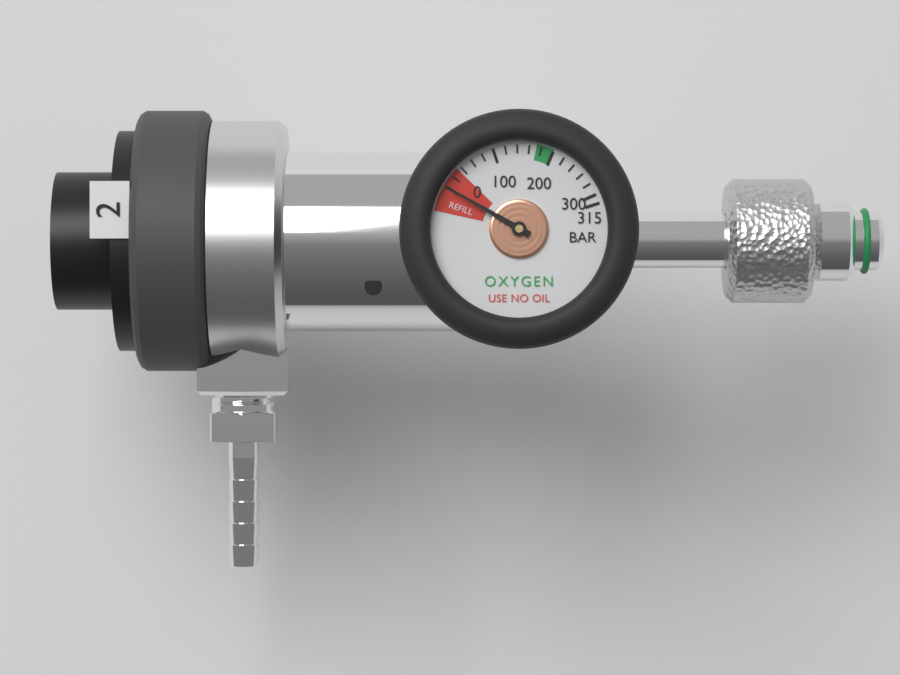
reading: 0 bar
